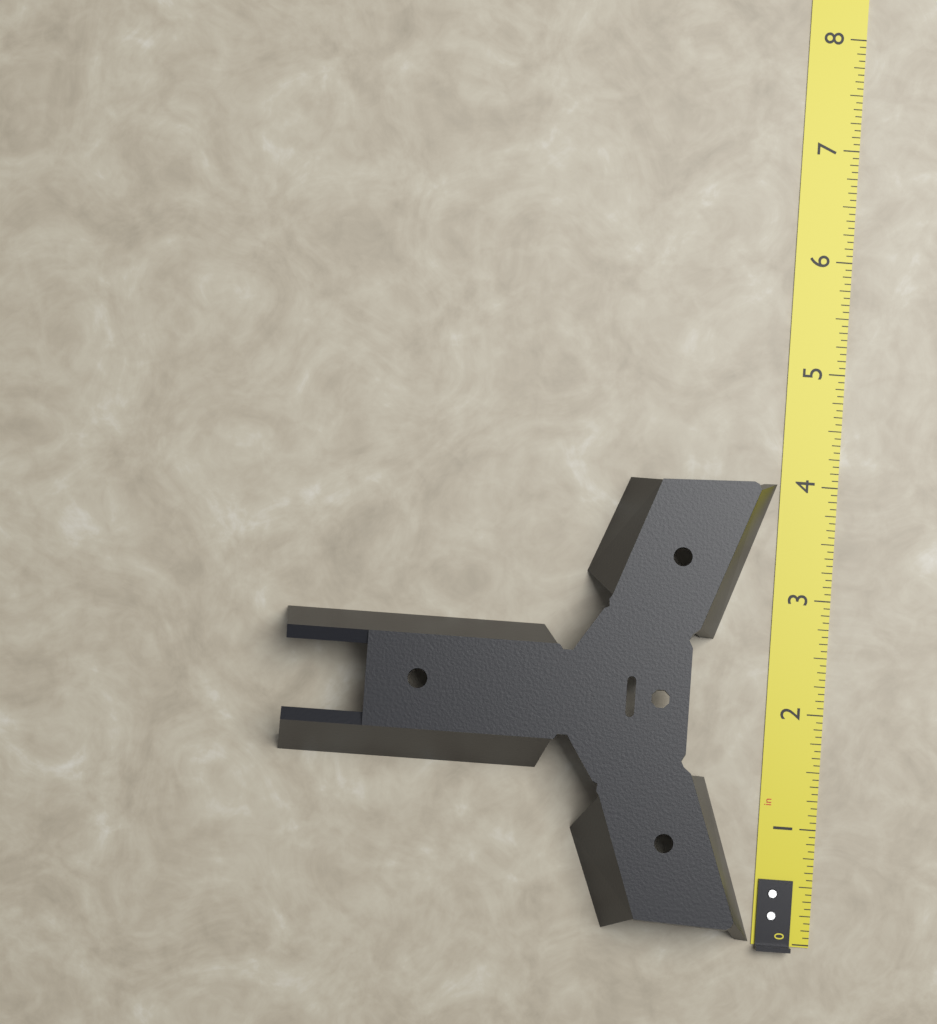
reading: 4.0000 in
